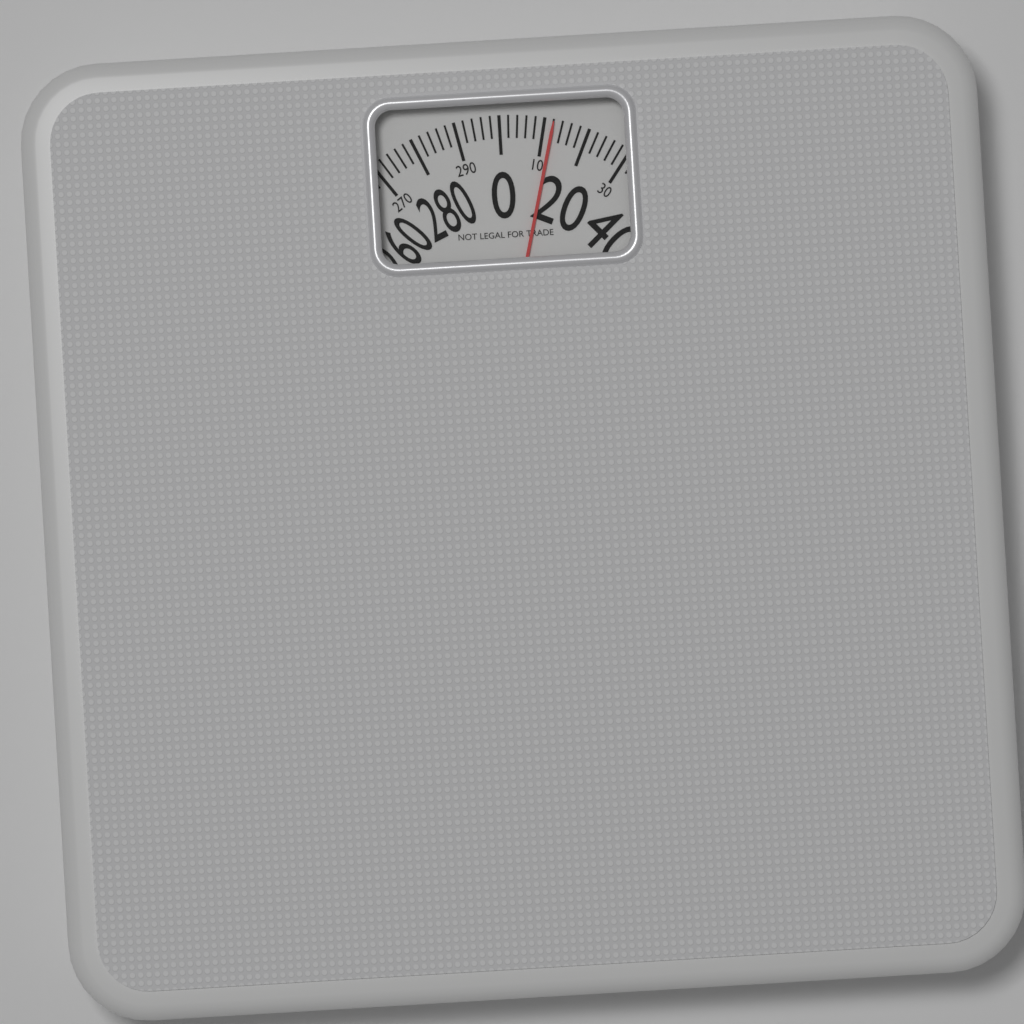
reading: 12 (no unit)
